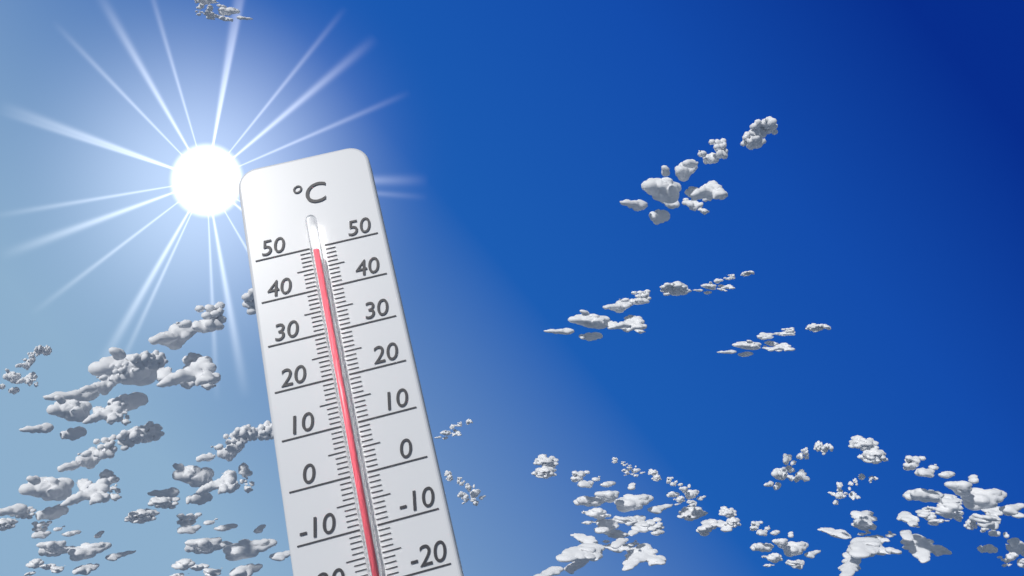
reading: 48 °C
